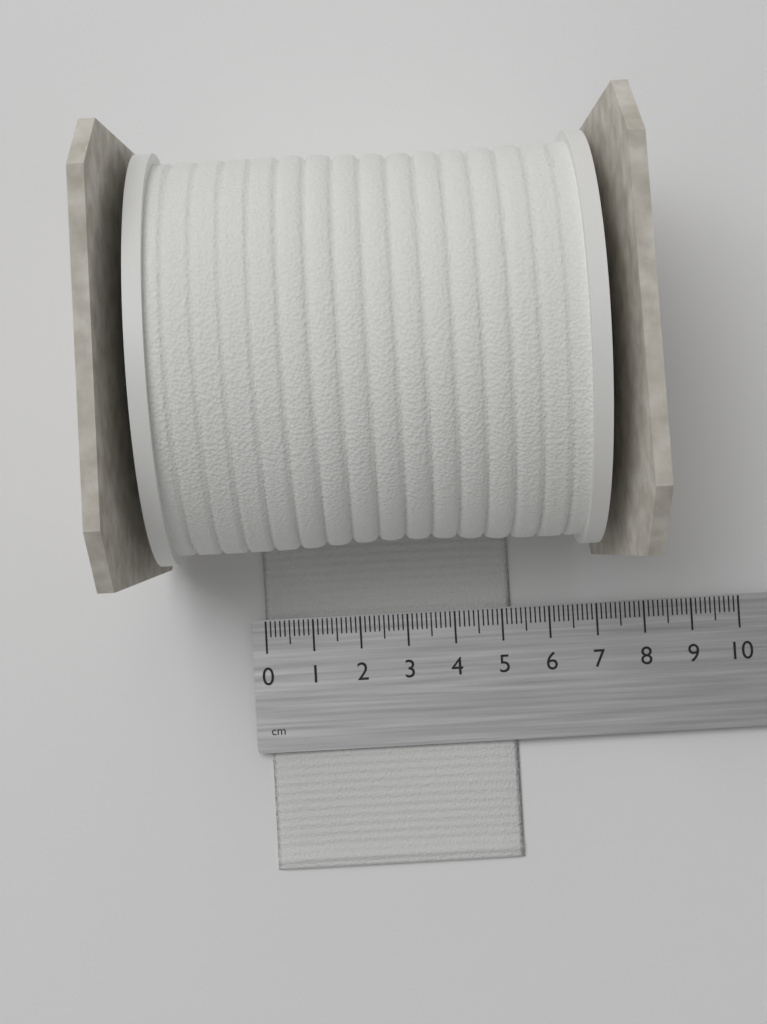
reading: 5.2 cm
